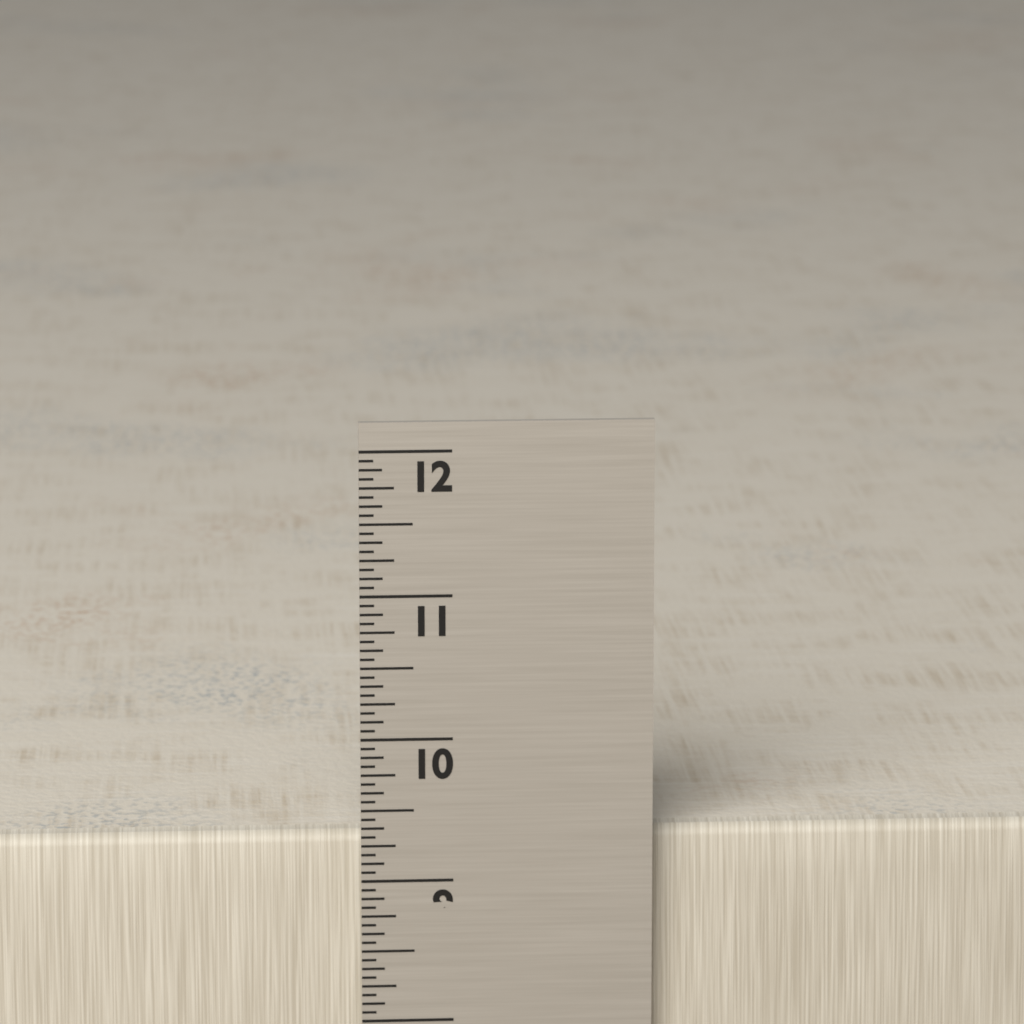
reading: 9.3125 in
